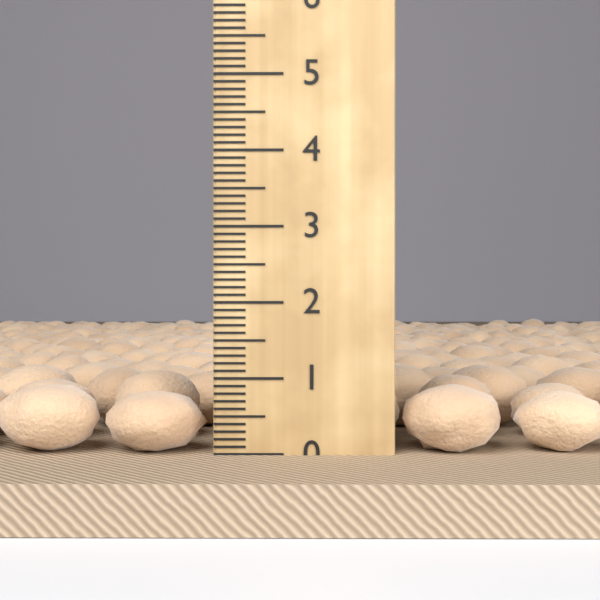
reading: 1.0 cm
